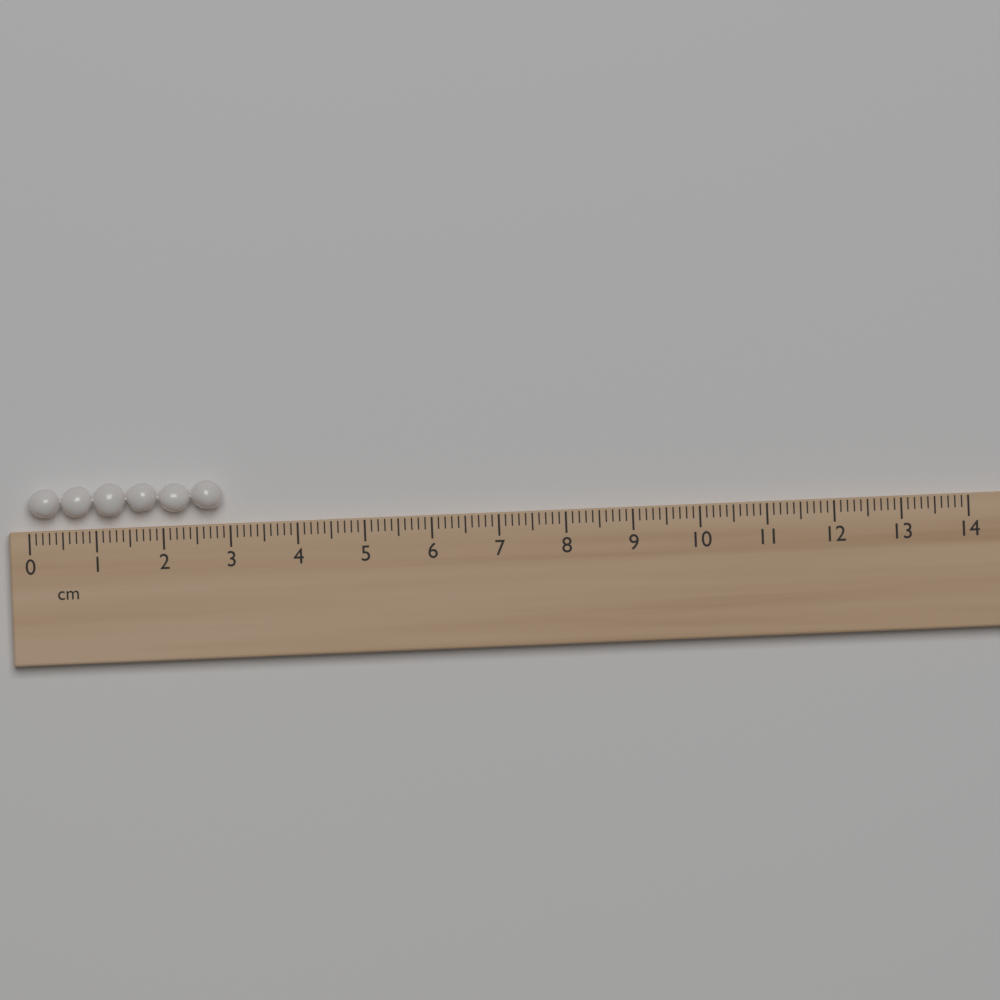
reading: 2.9 cm
